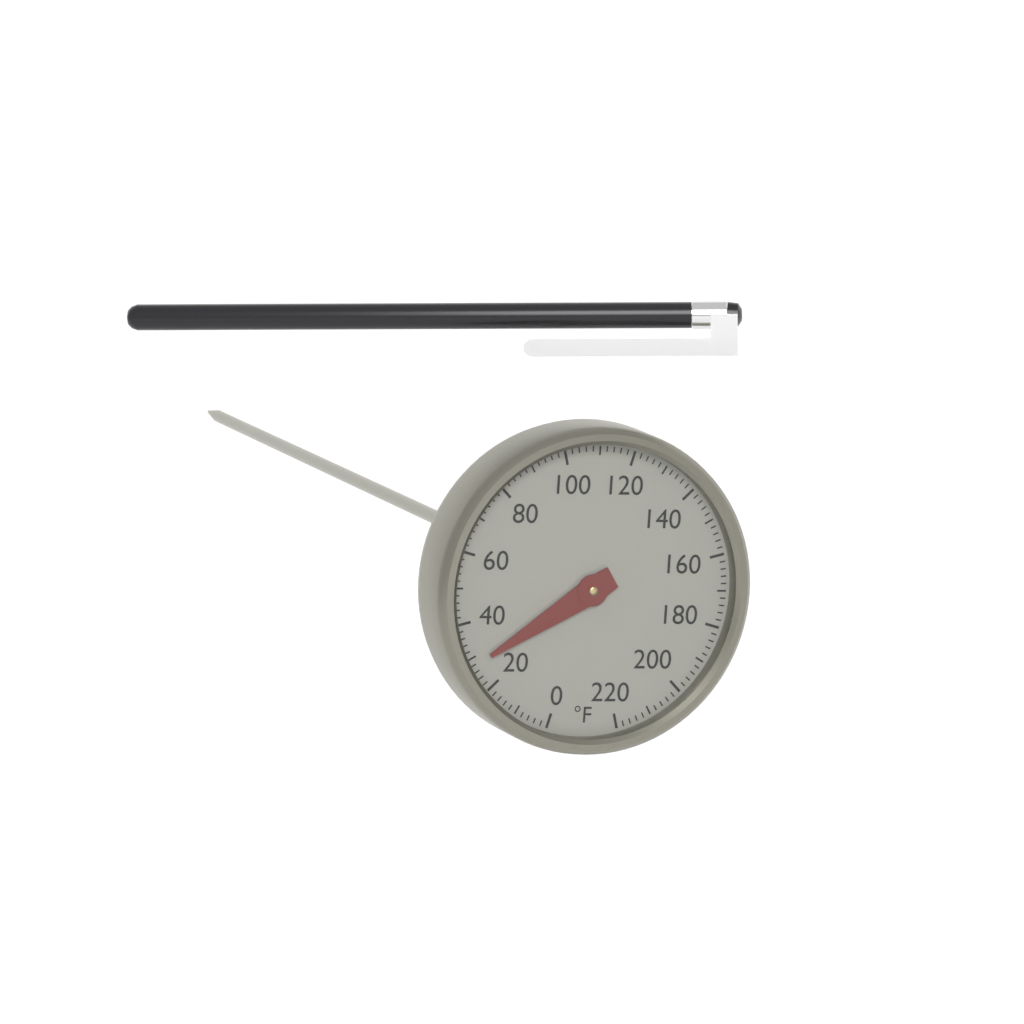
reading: 28 °F
